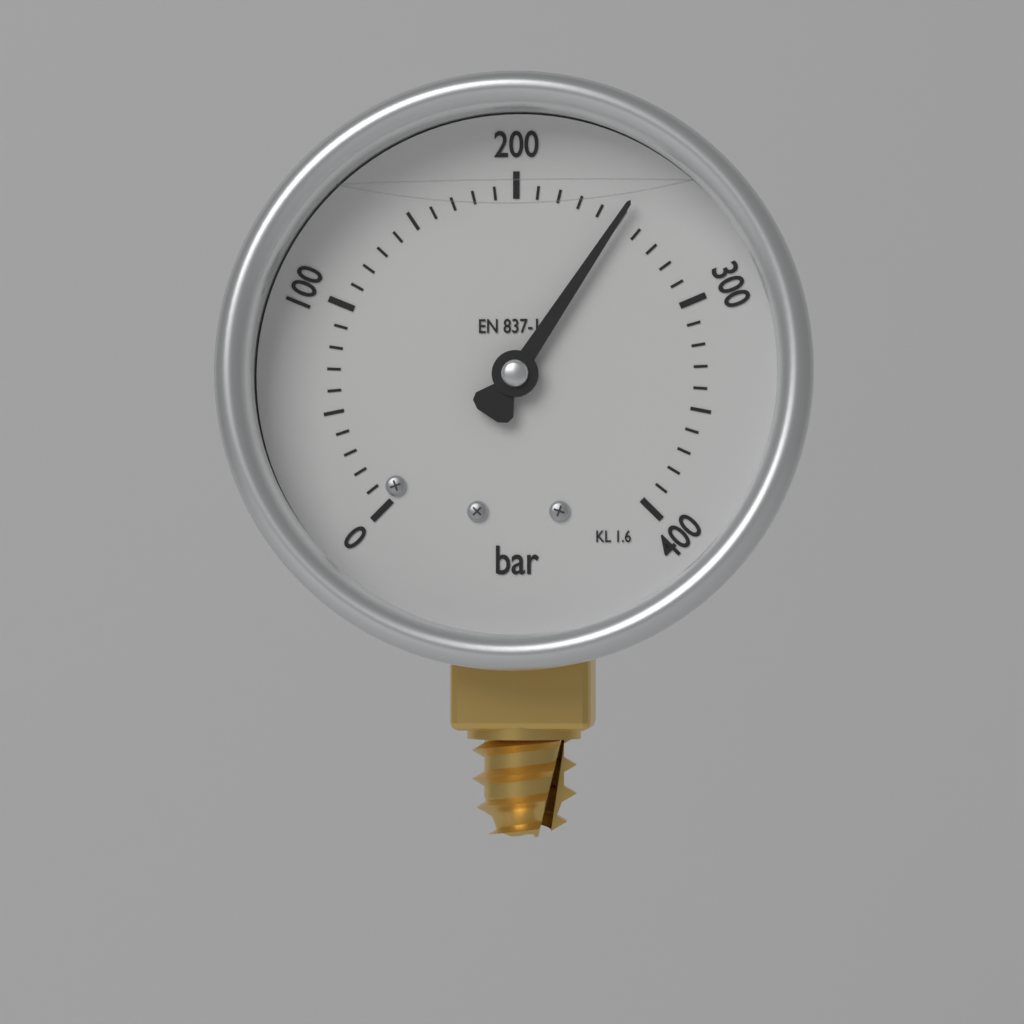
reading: 250 bar
